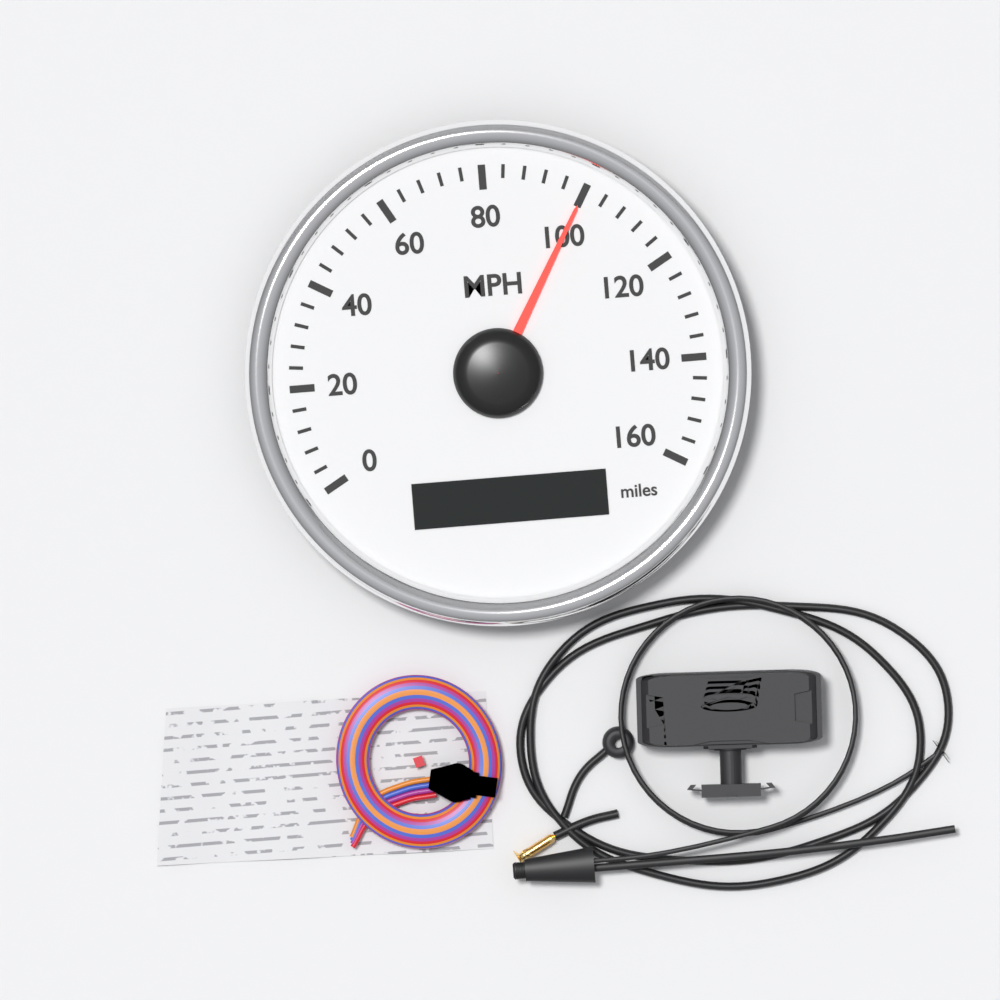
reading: 100 MPH
